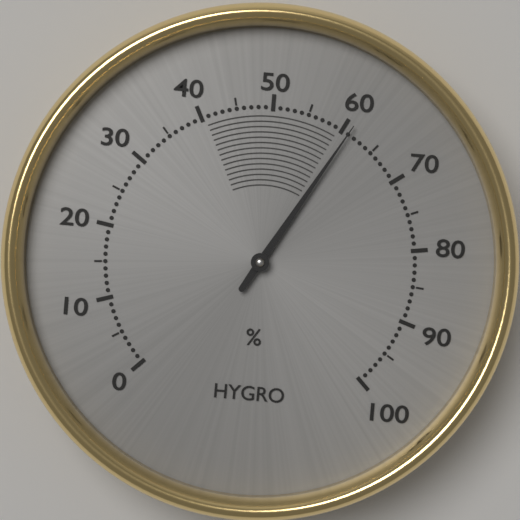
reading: 61 %
